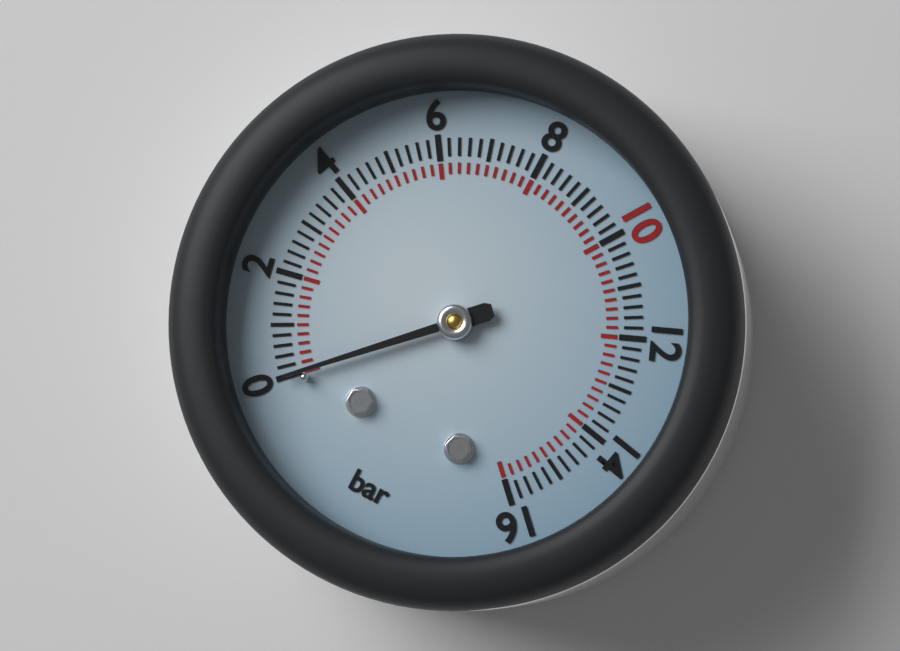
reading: 0.0 bar
